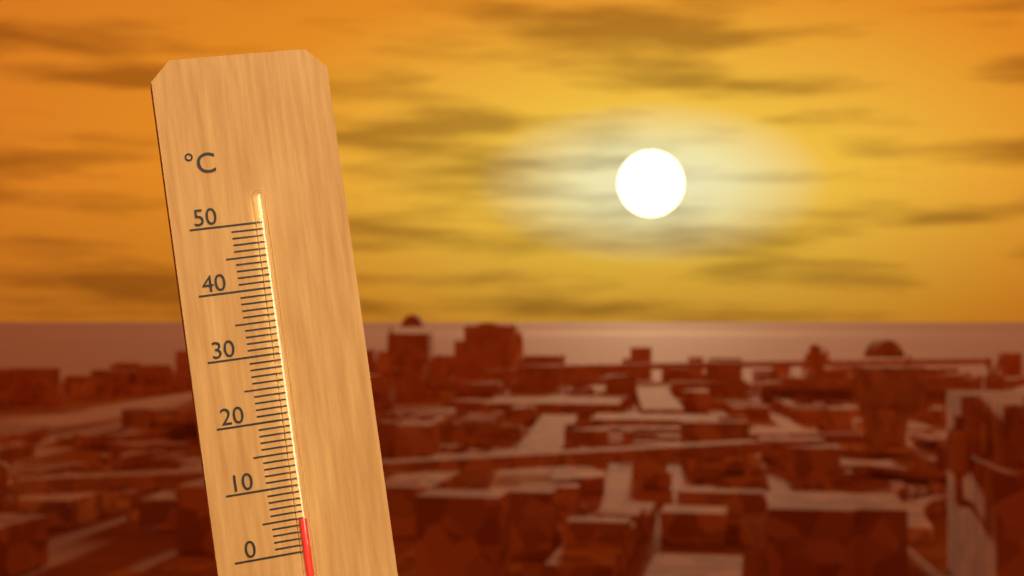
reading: 5 °C
